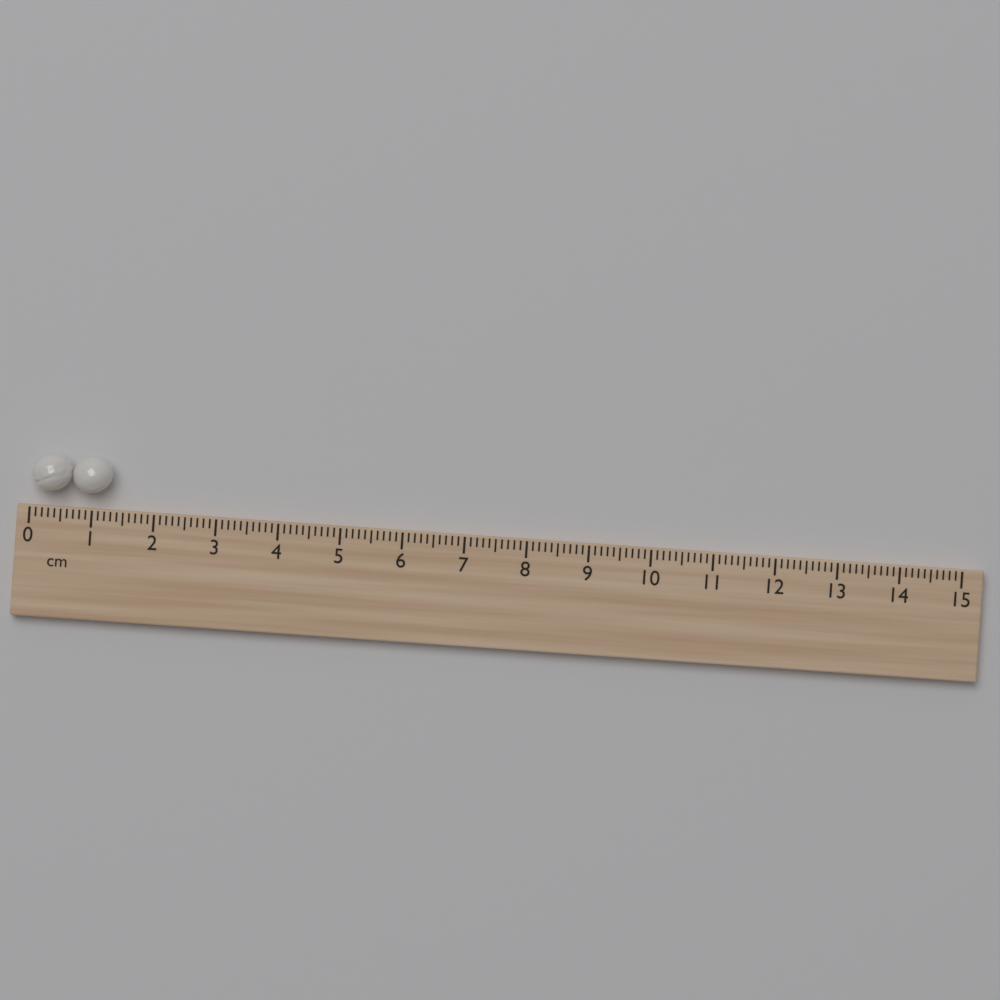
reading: 1.3 cm
